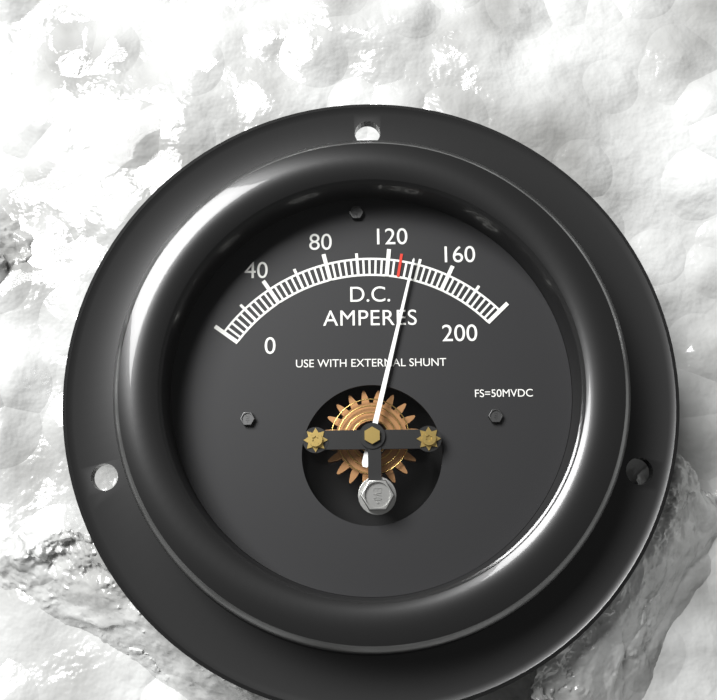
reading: 136 A
